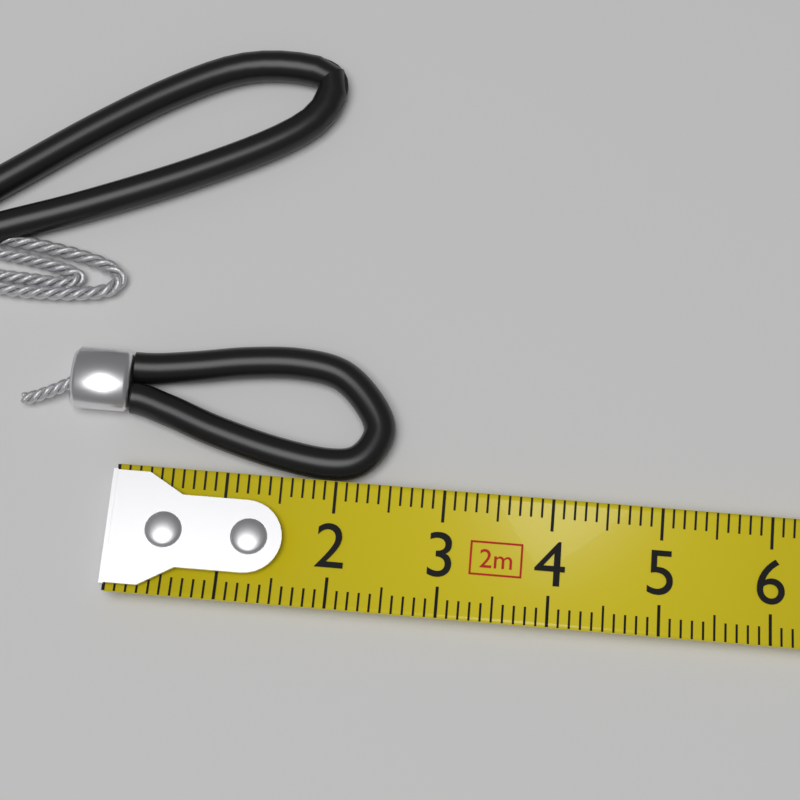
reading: 2.5 cm
